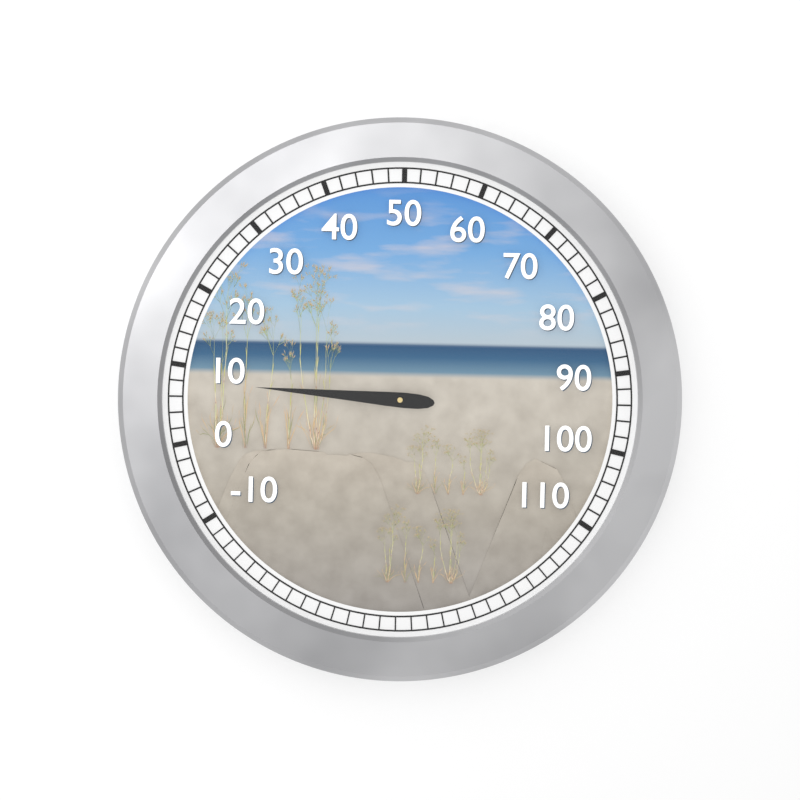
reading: 8 (no unit)
